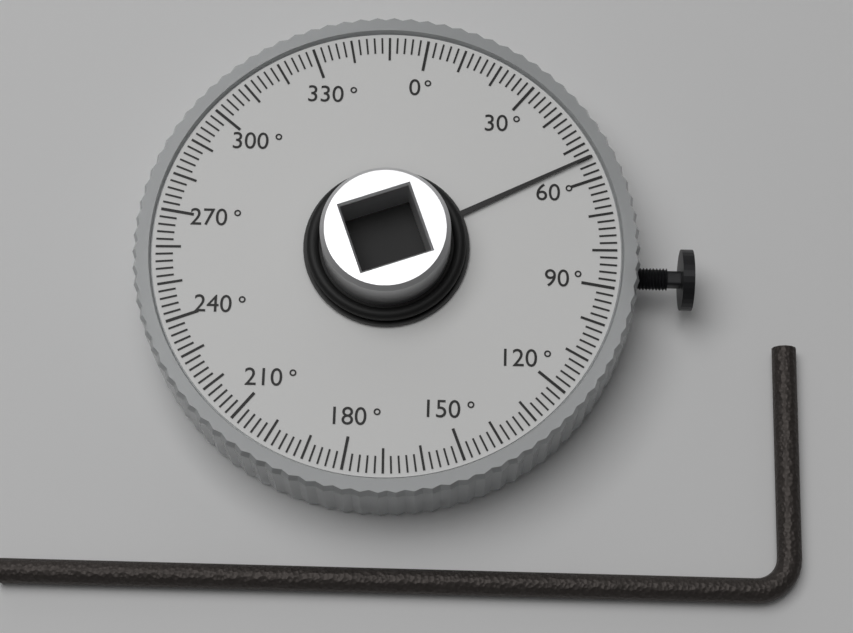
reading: 54 °
